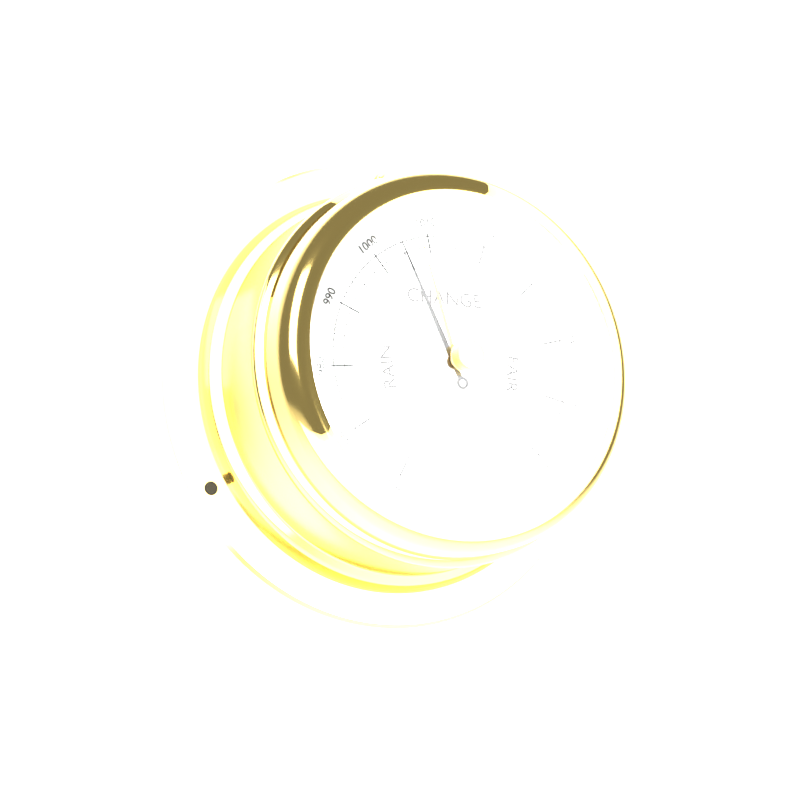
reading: 1005 mbar
